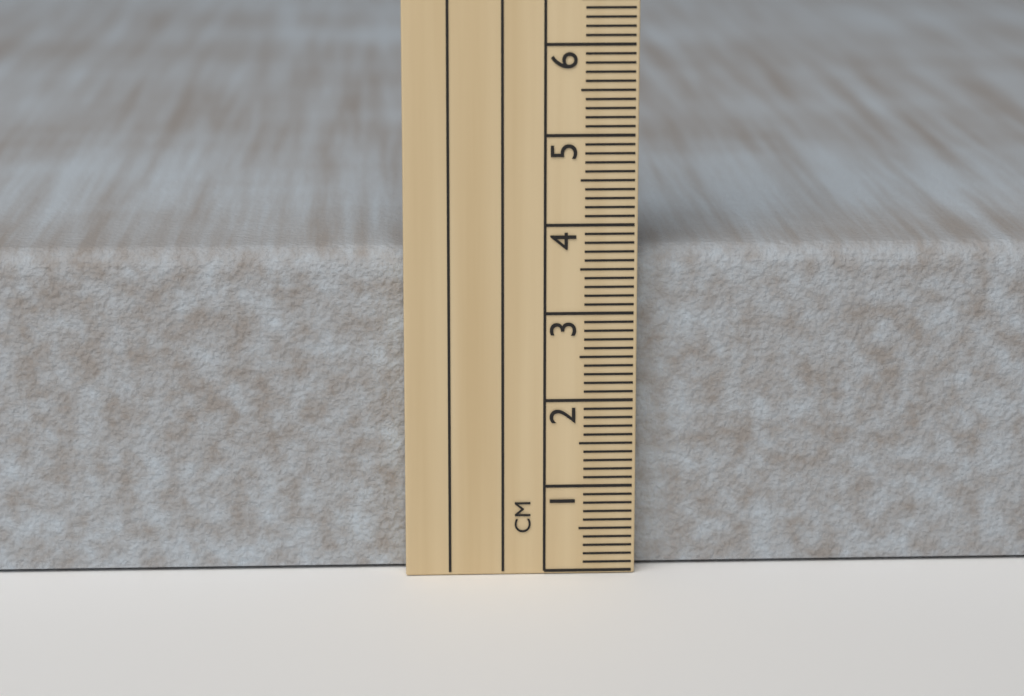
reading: 3.7 cm
